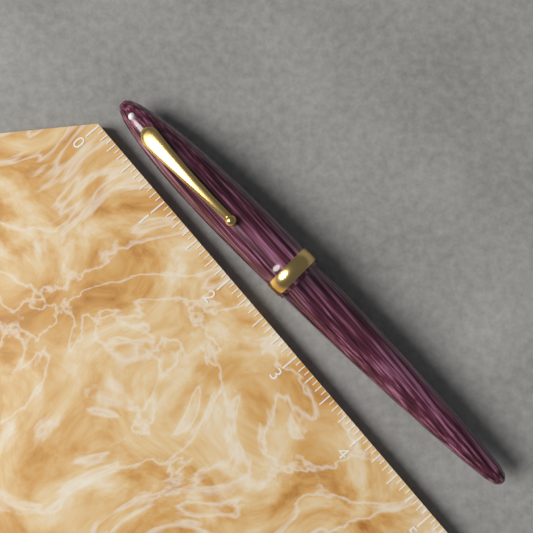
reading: 5.1875 (no unit)
